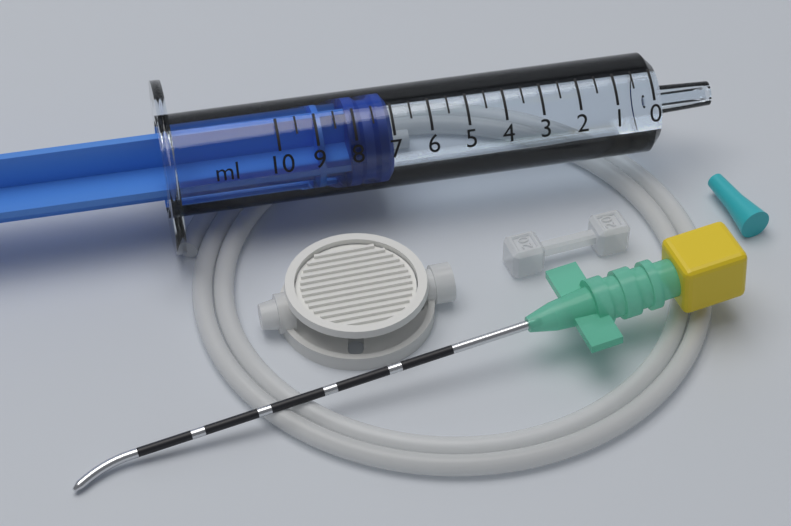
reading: 7.0 ml
